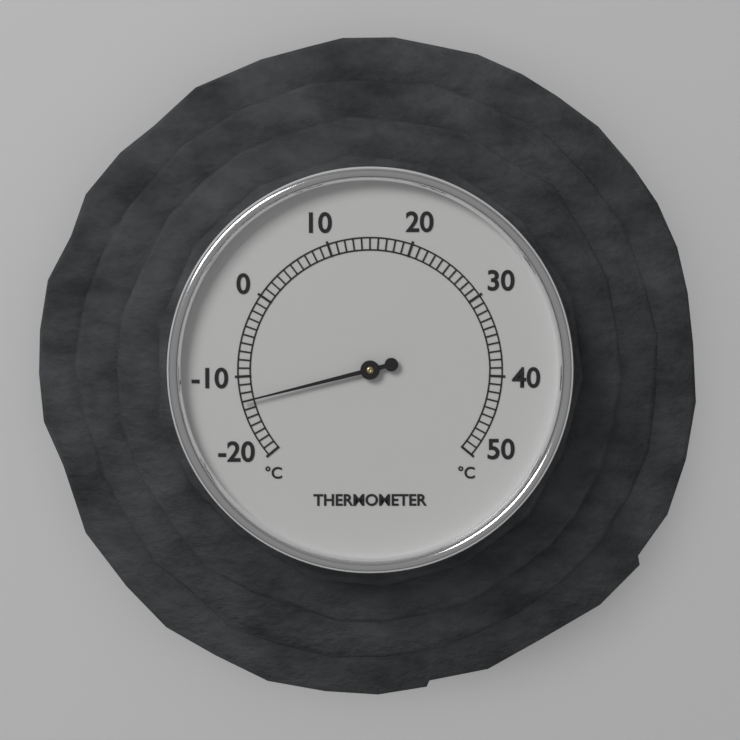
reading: -13 °C
